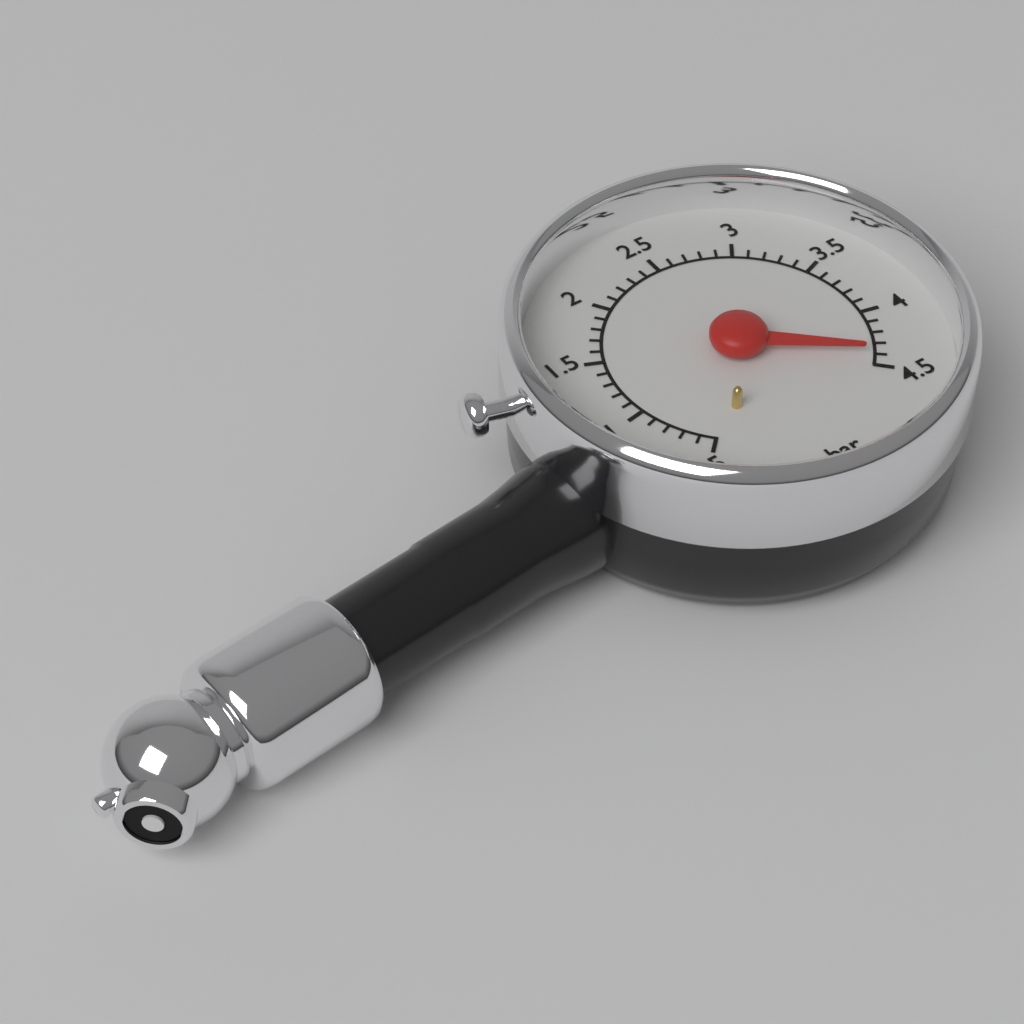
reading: 4.4 bar
